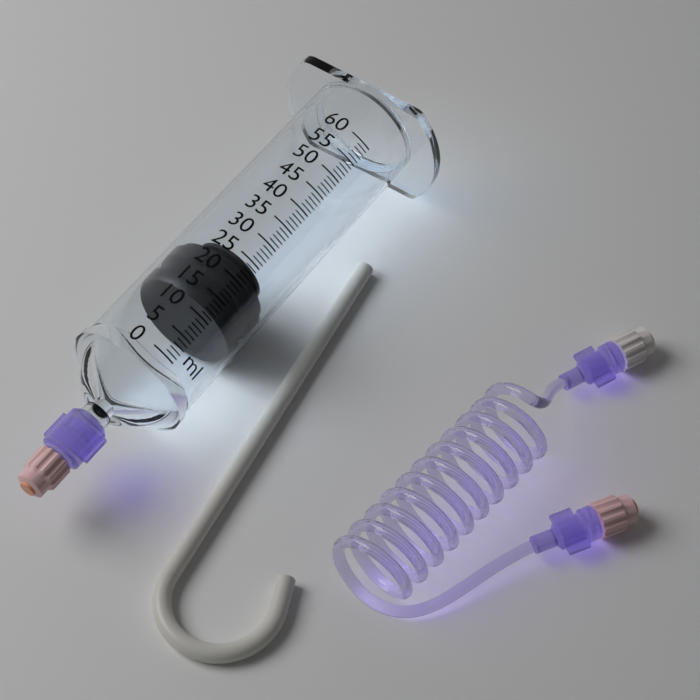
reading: 12 ml
